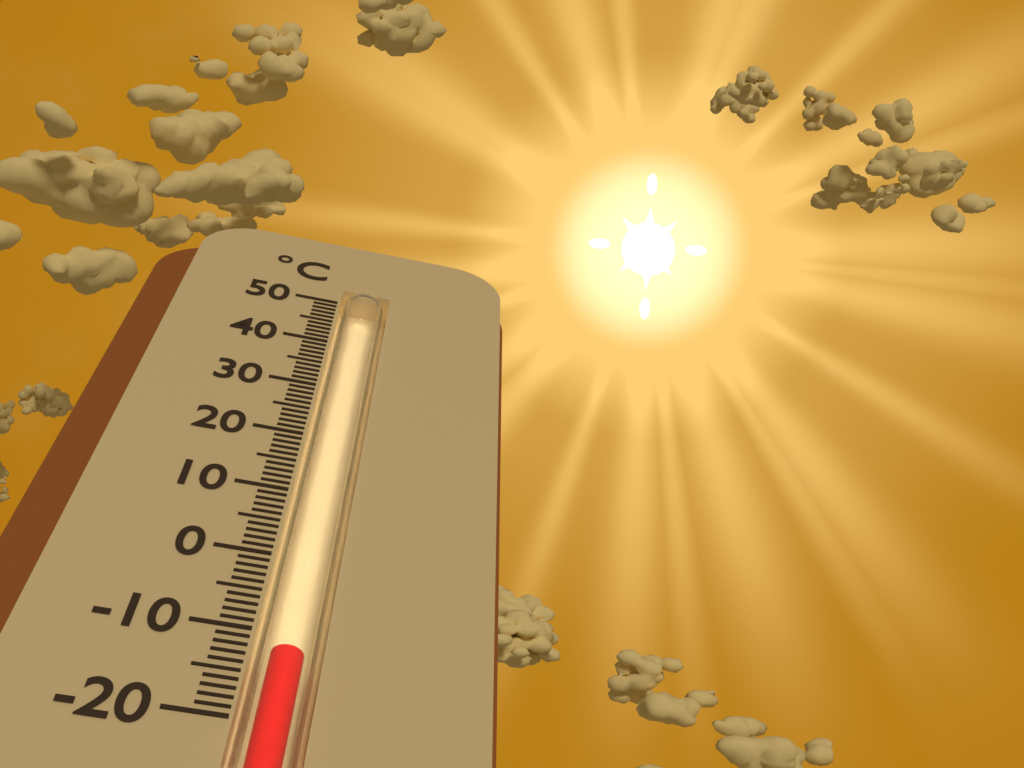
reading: -12 °C
